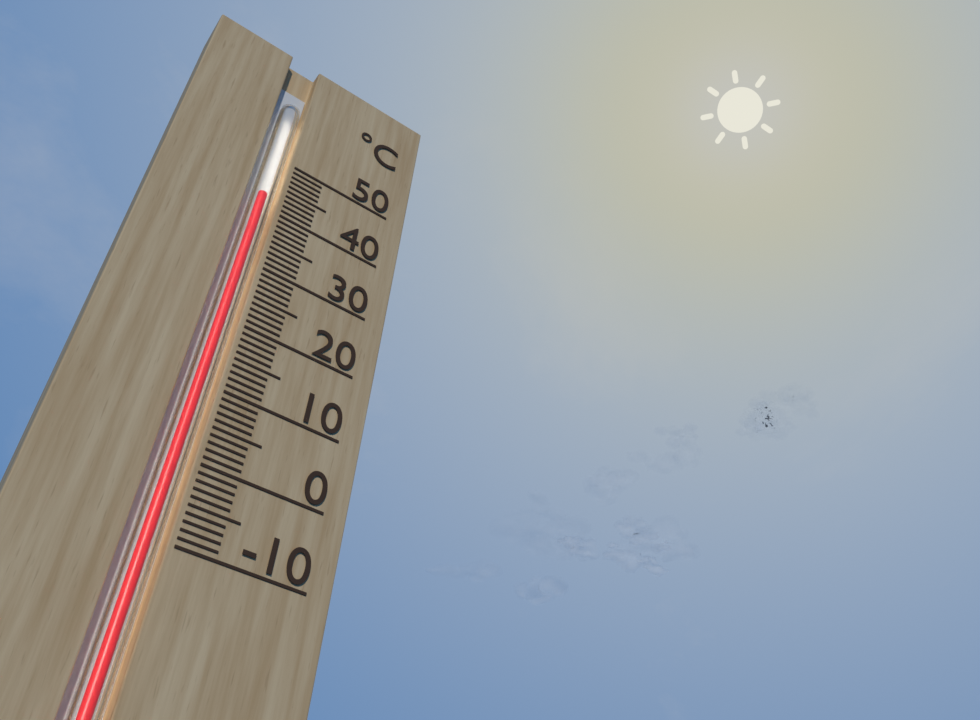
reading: 42 °C
